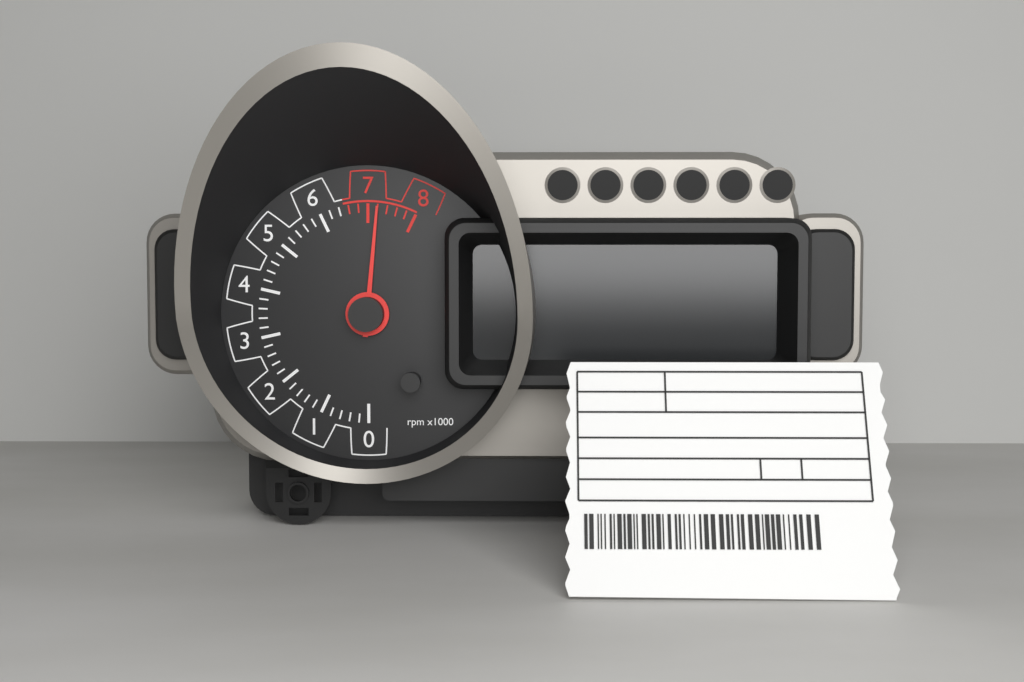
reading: 7.2 rpm x1000
